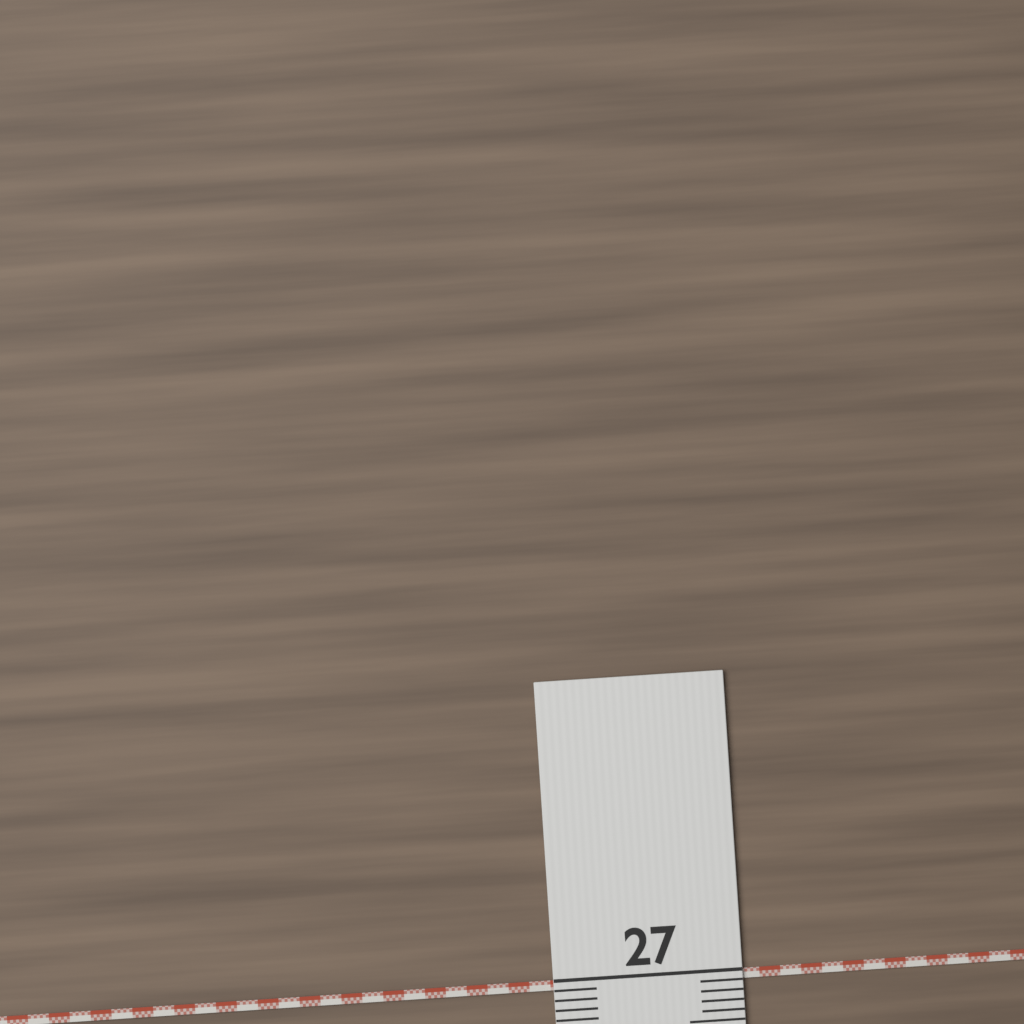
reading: 27.1 (no unit)
